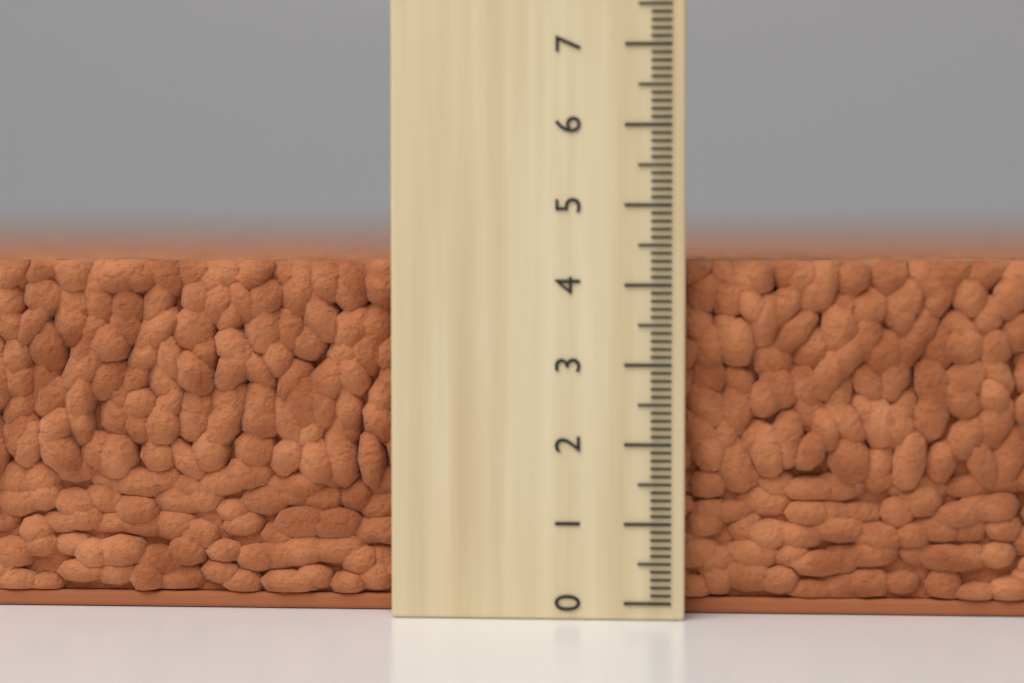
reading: 4.3 (no unit)
